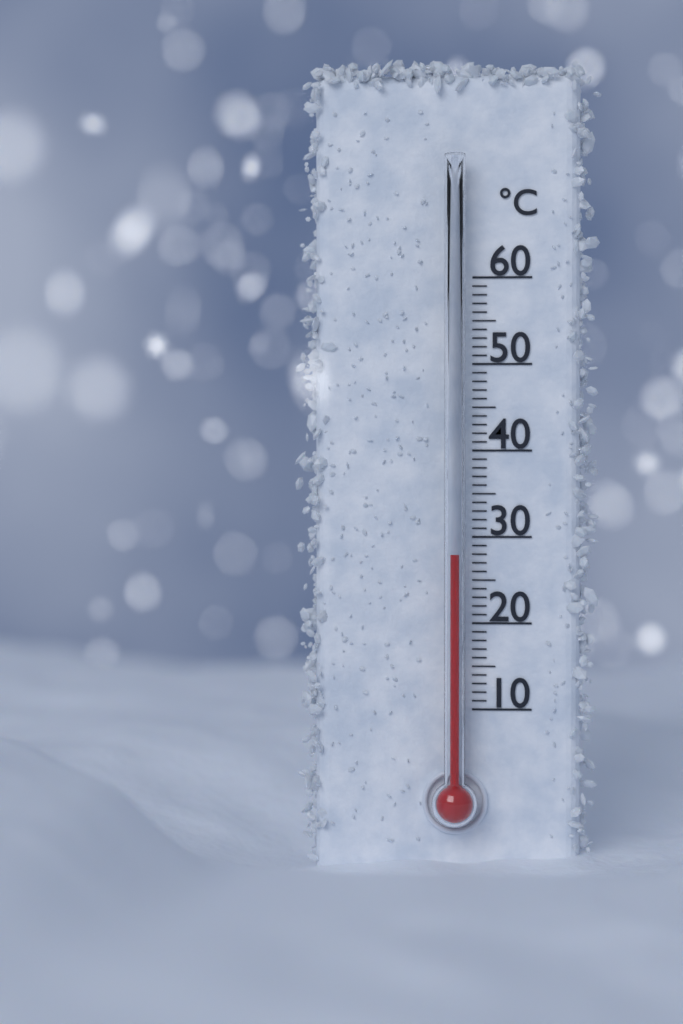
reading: 28 °C
